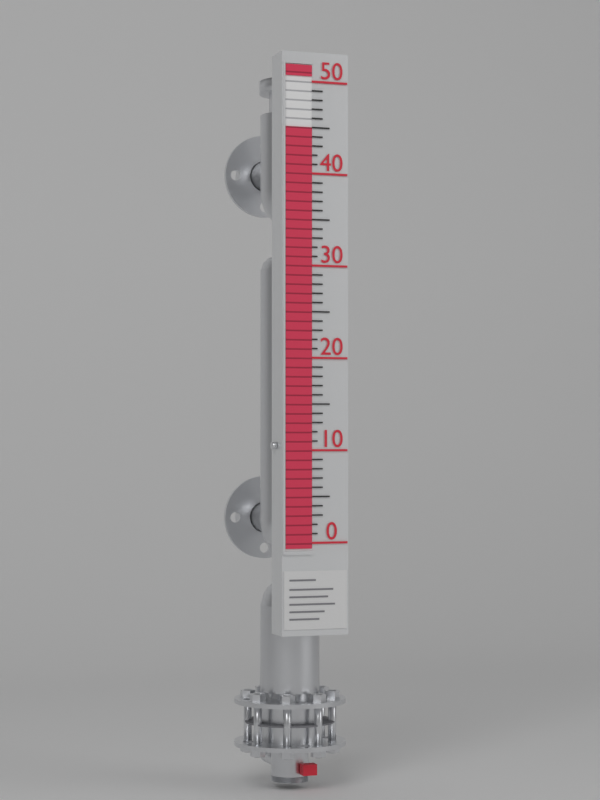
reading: 45 (no unit)
